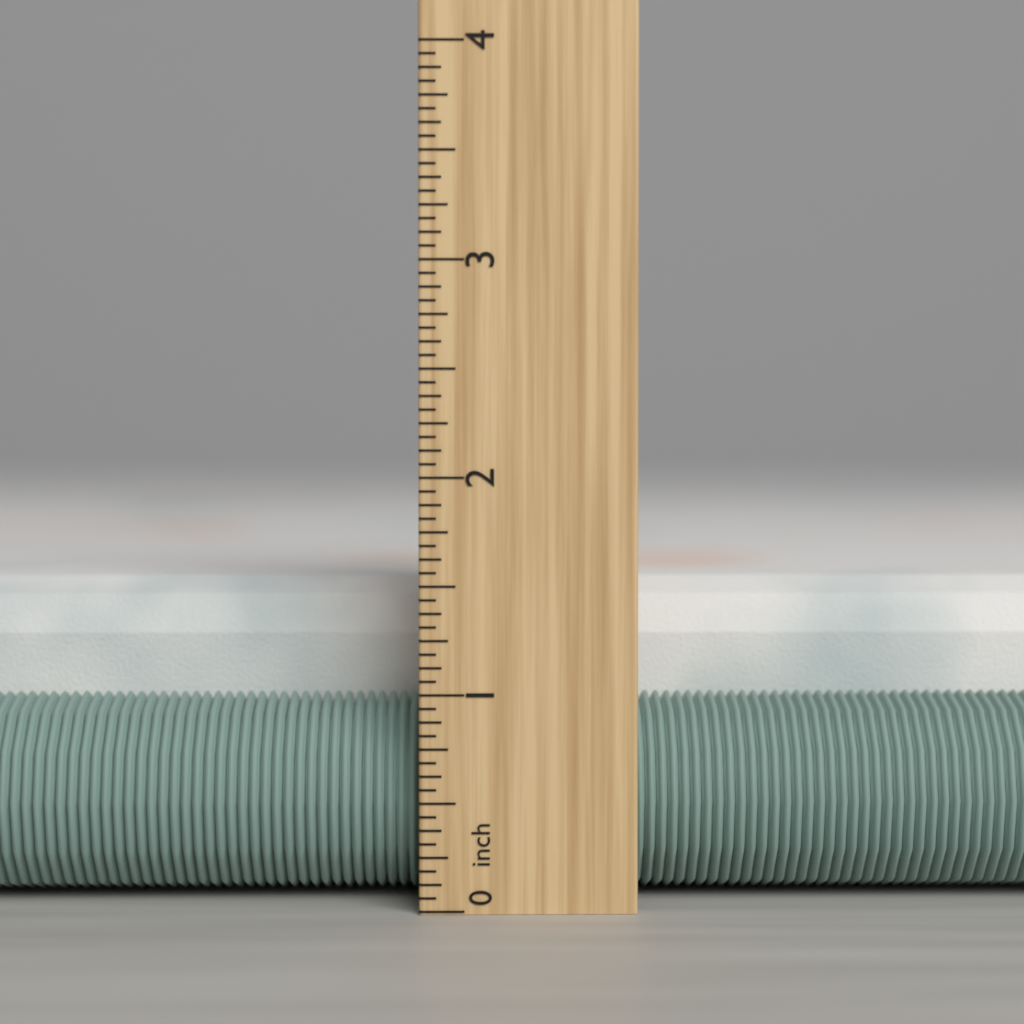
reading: 1.5000 inch
